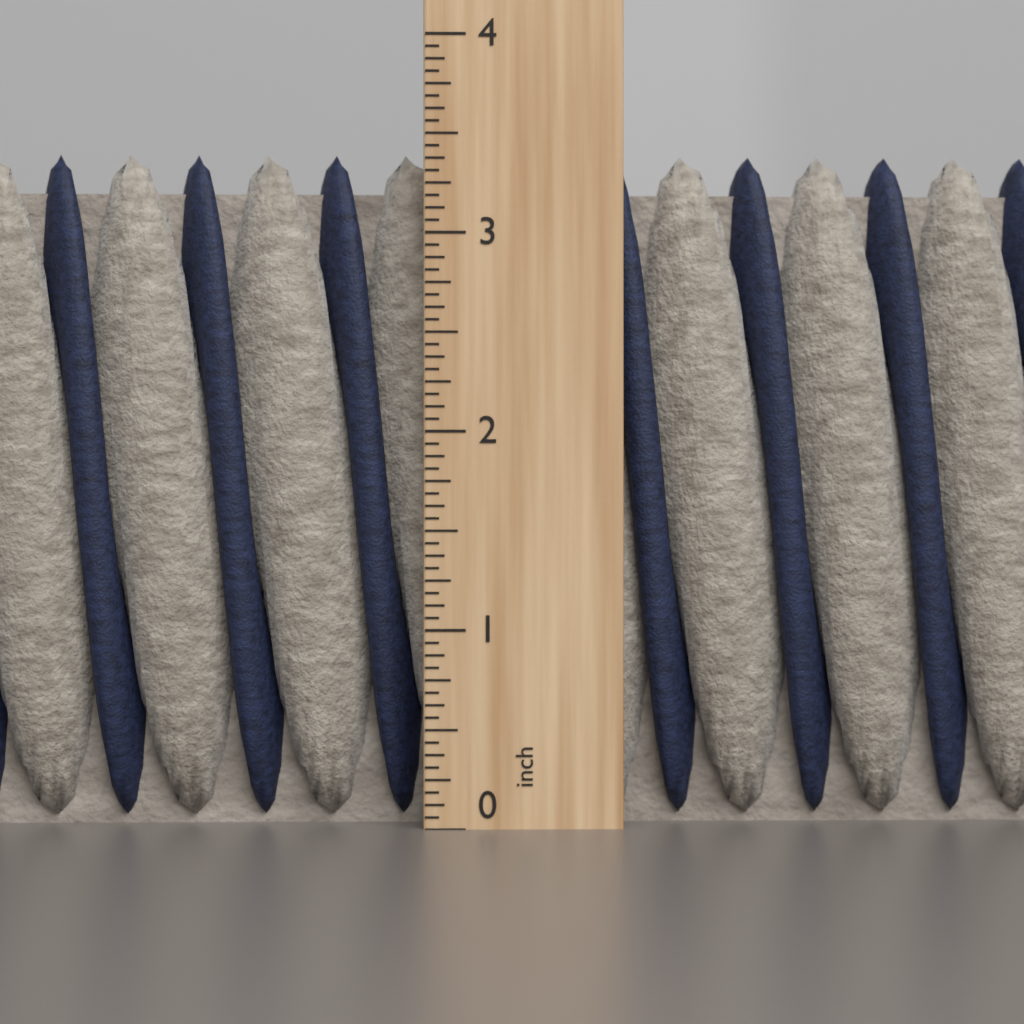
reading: 3.4375 inch
